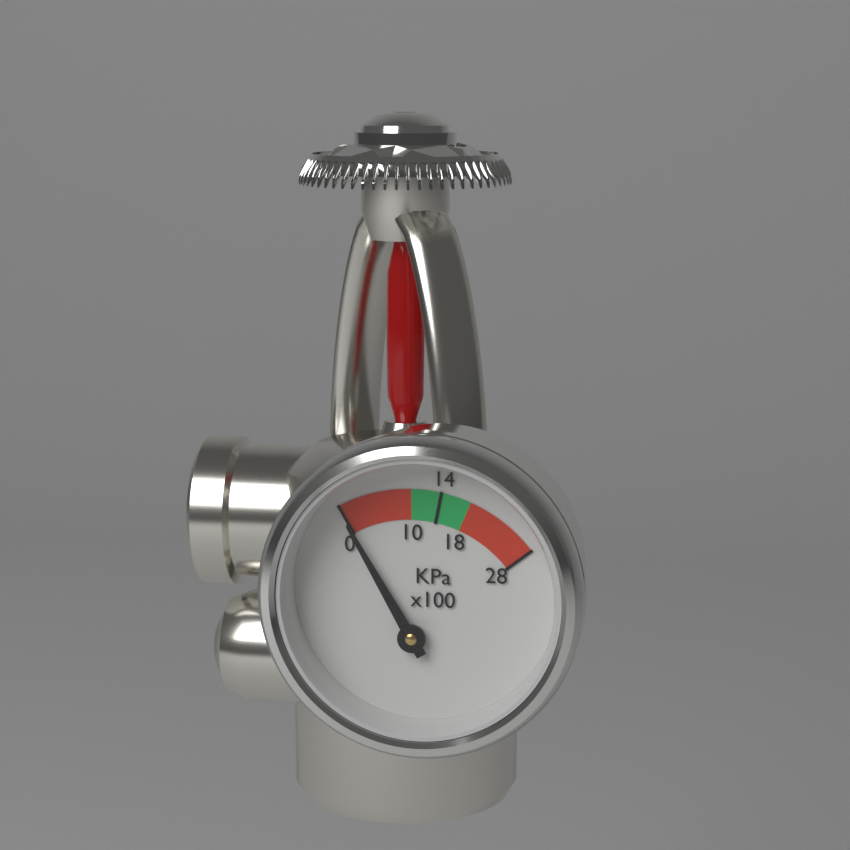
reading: 0 KPa
